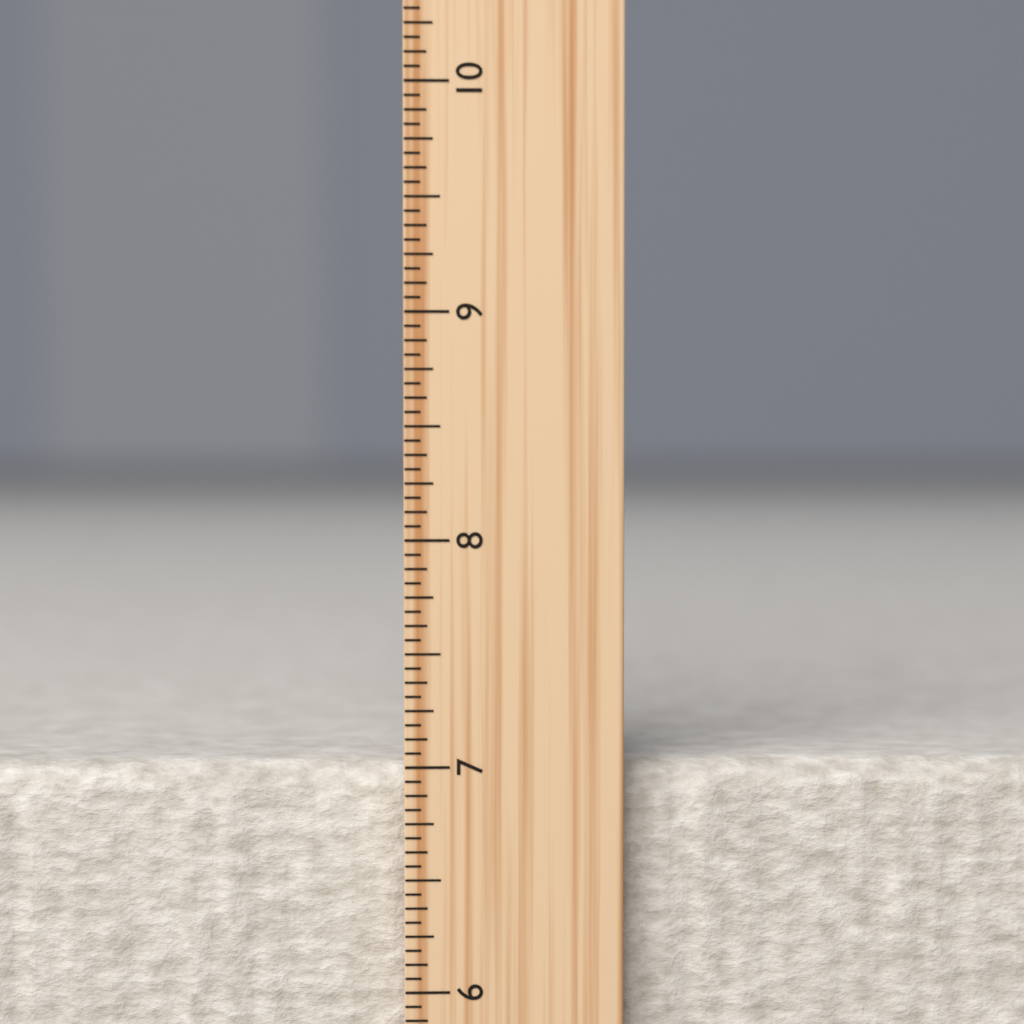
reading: 7.0000 inch
